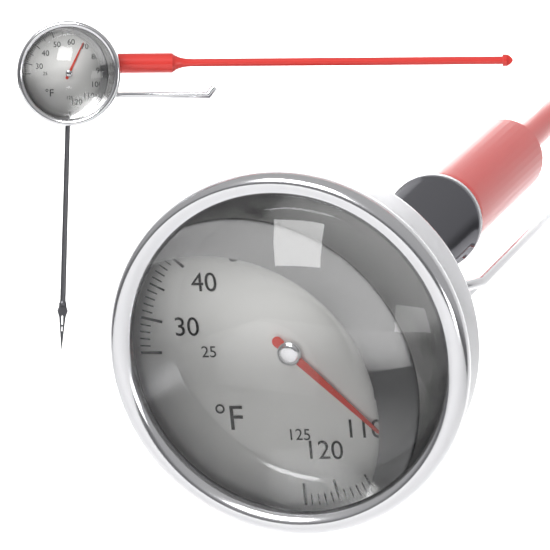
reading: 108 °F
